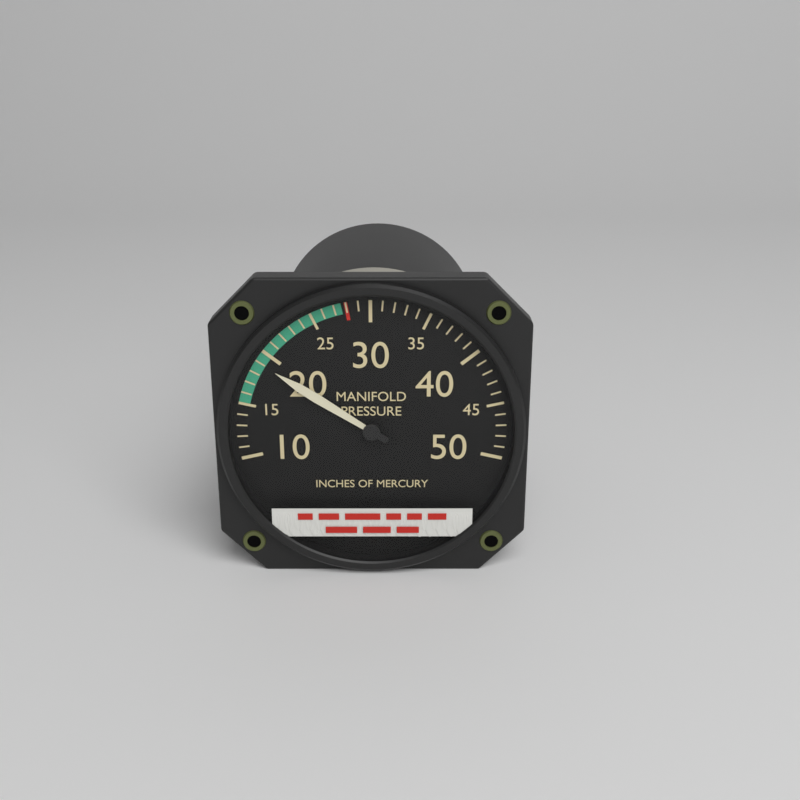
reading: 19 inHg
